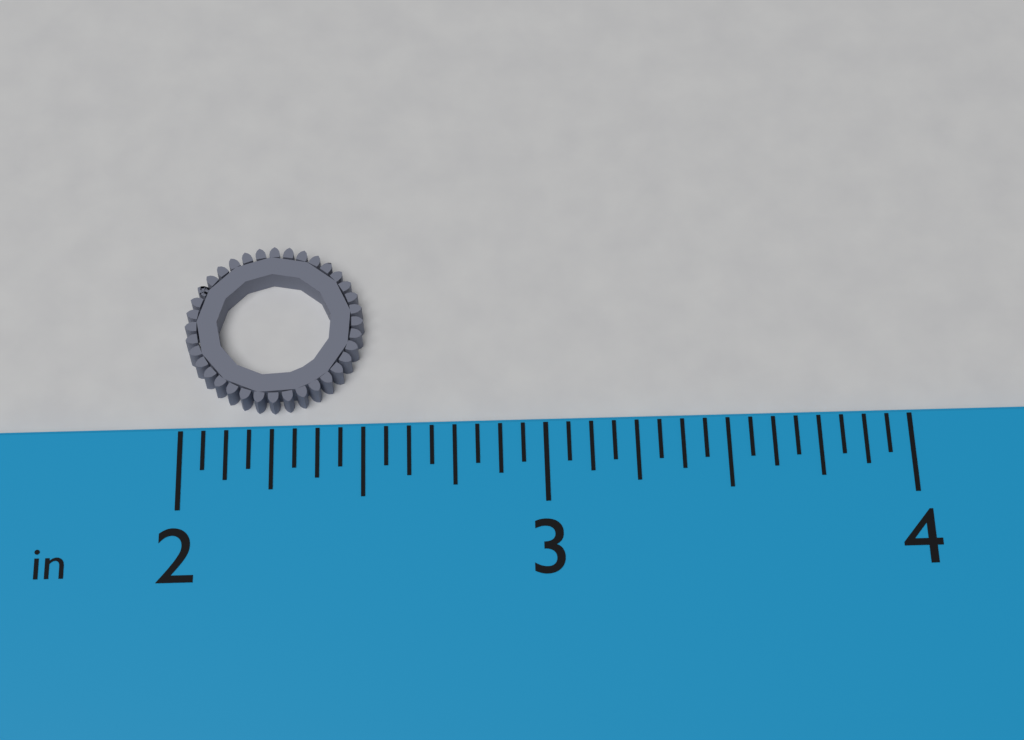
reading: 2.5000 in
